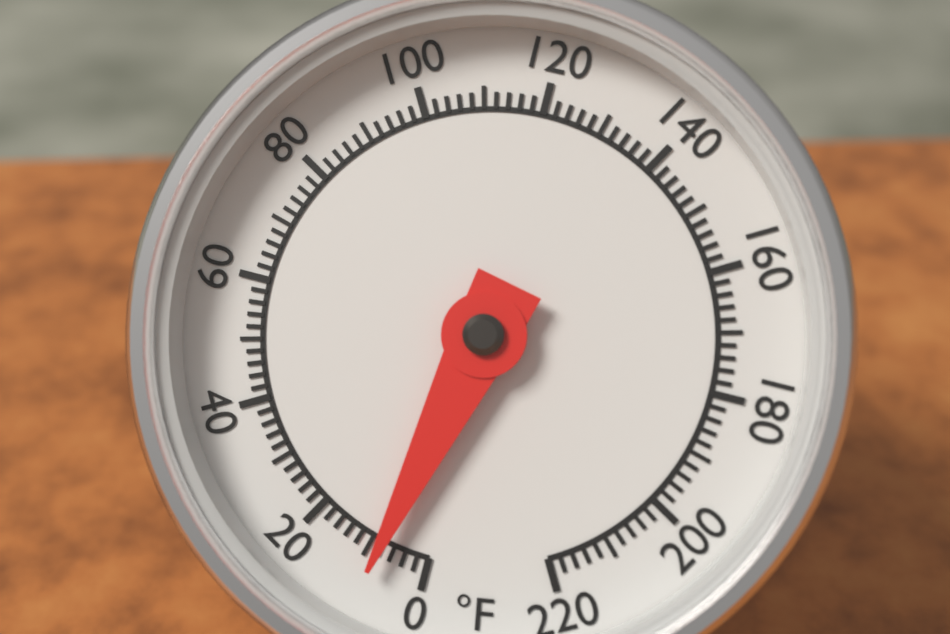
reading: 8 °F
